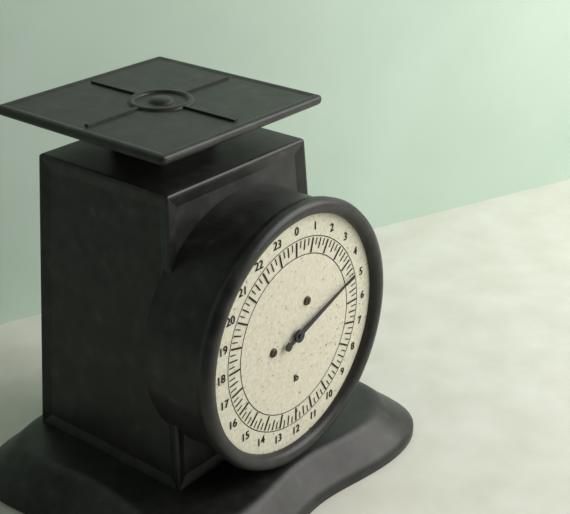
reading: 4.75 lb
